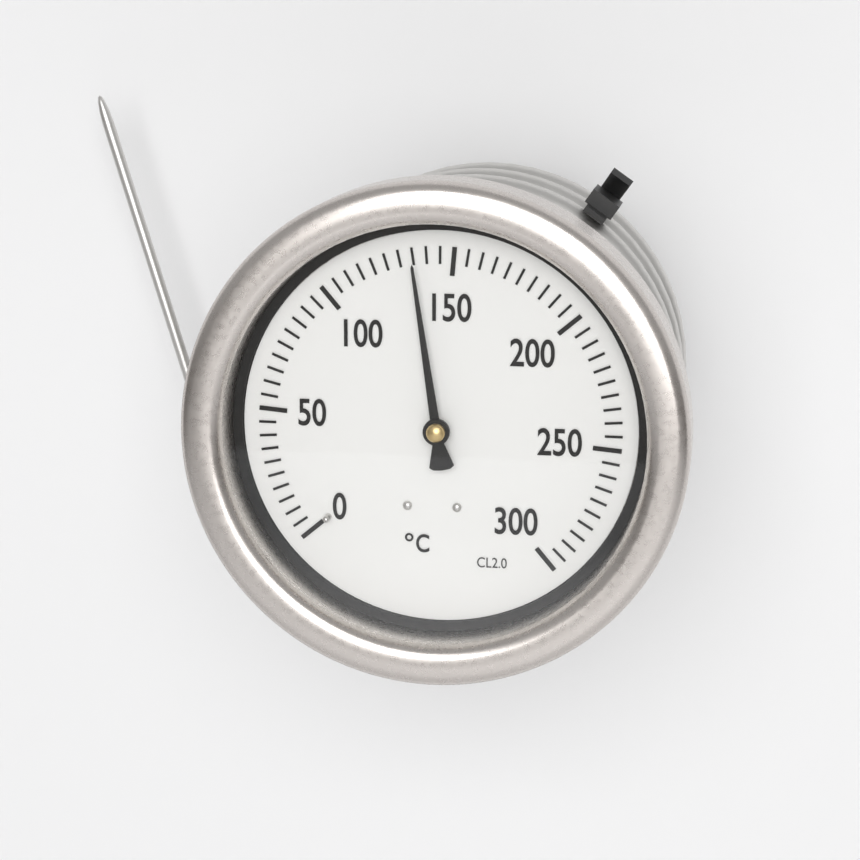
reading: 135 °C
